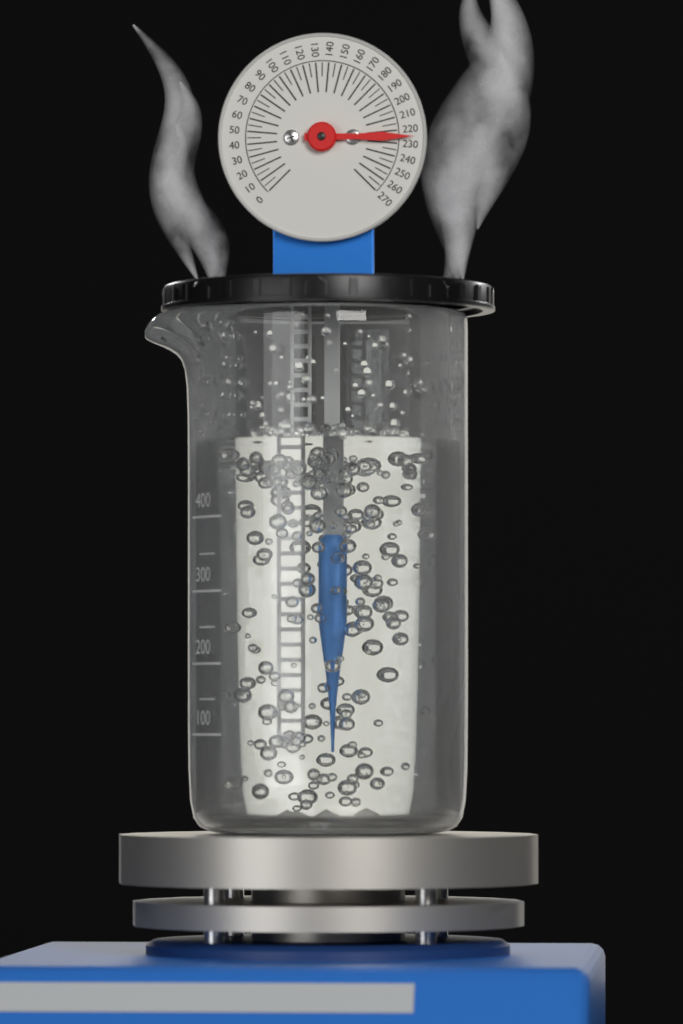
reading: 225 (no unit)
